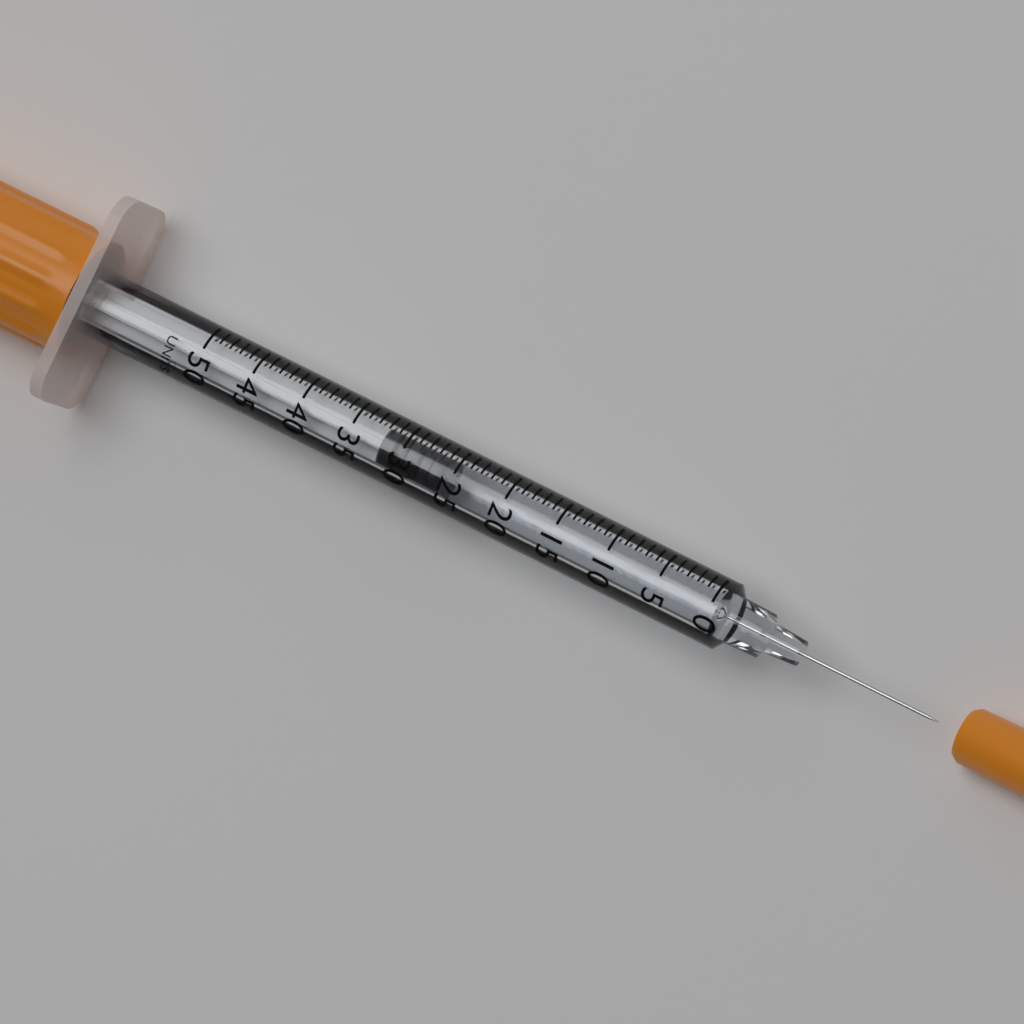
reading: 26 UNITS
